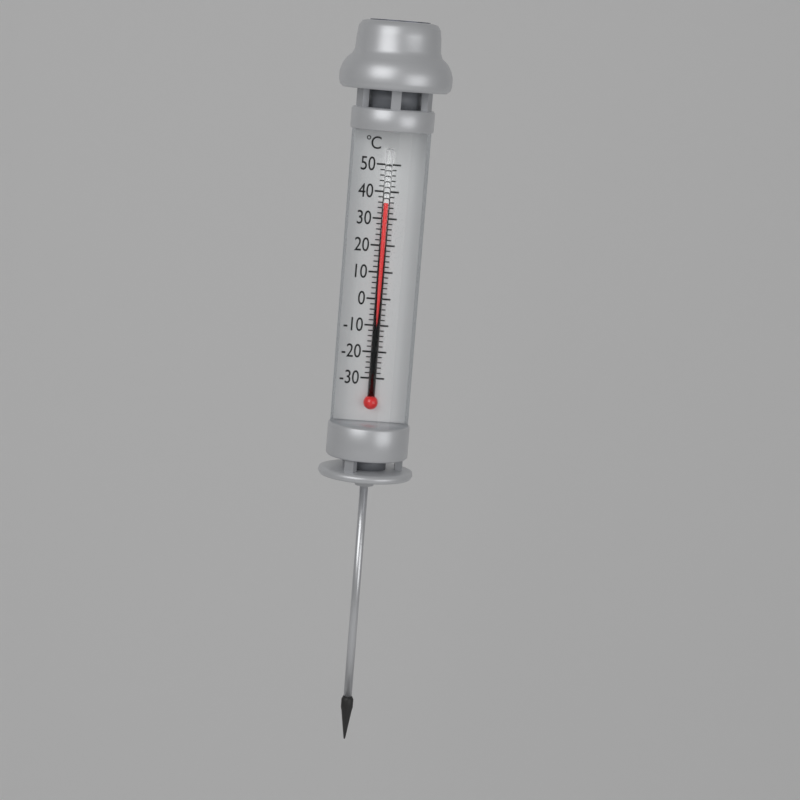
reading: 36 °C
